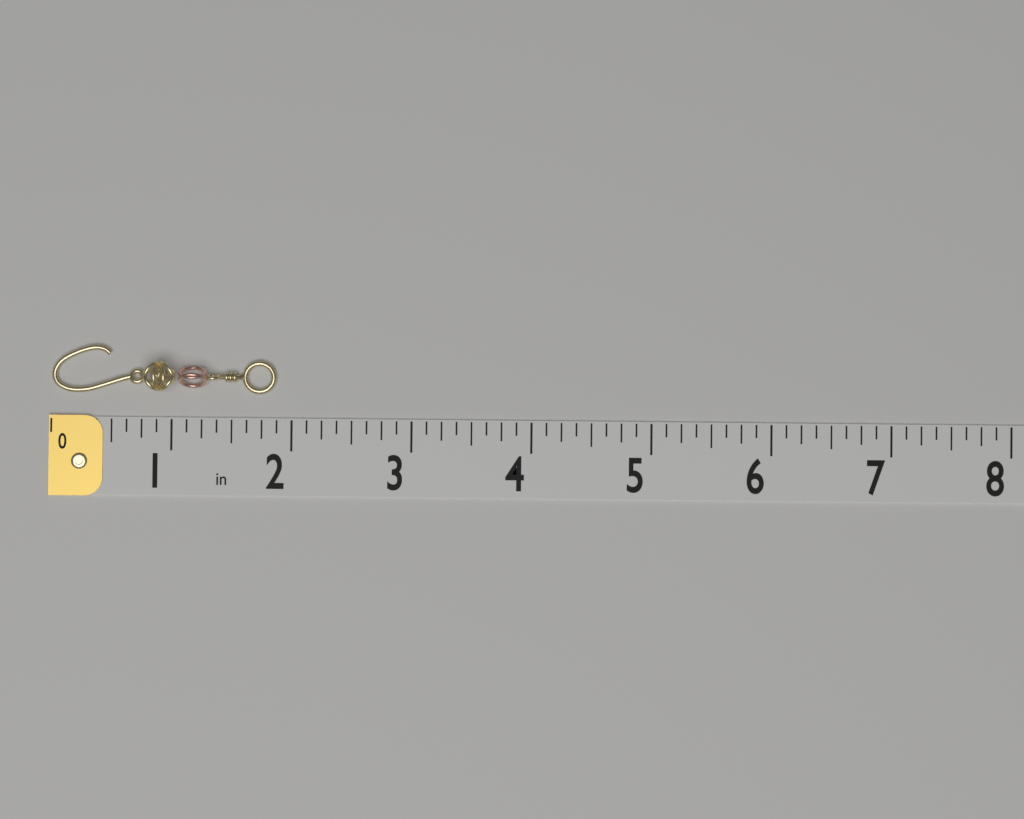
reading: 1.875 in
